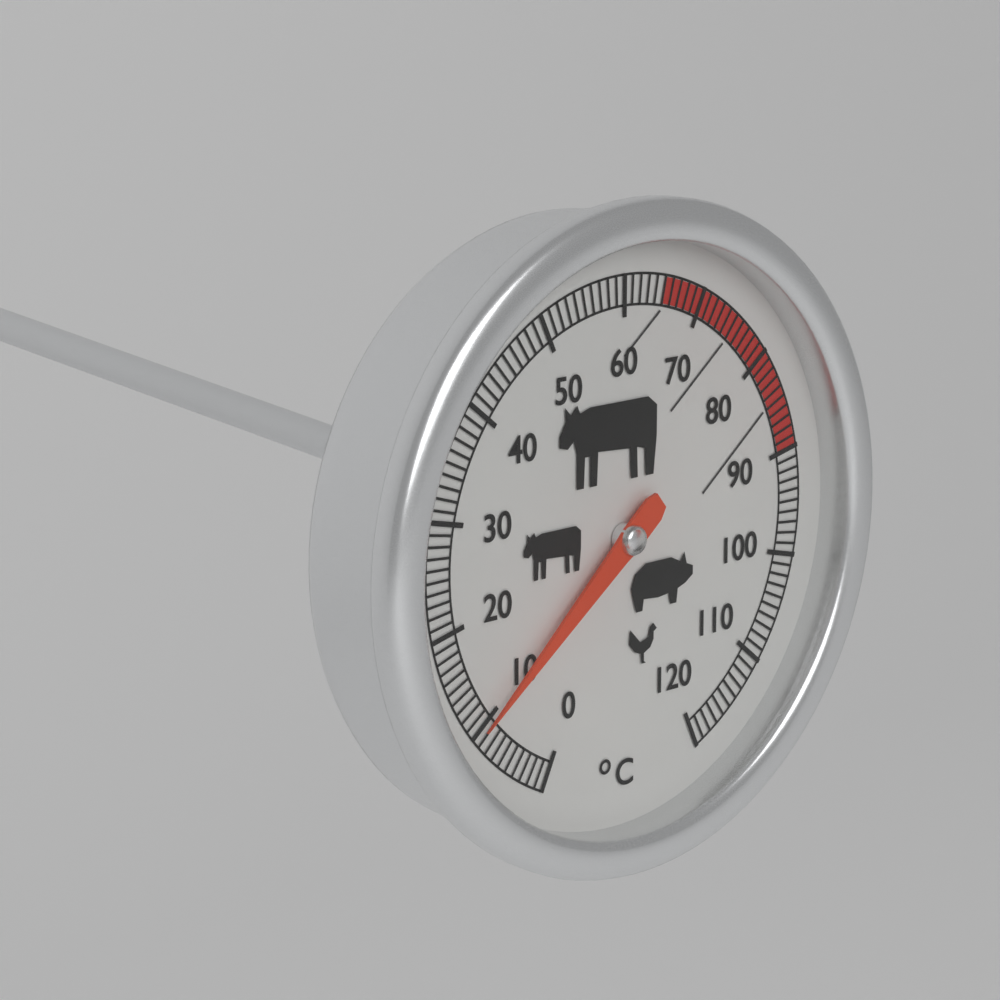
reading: 10 °C
